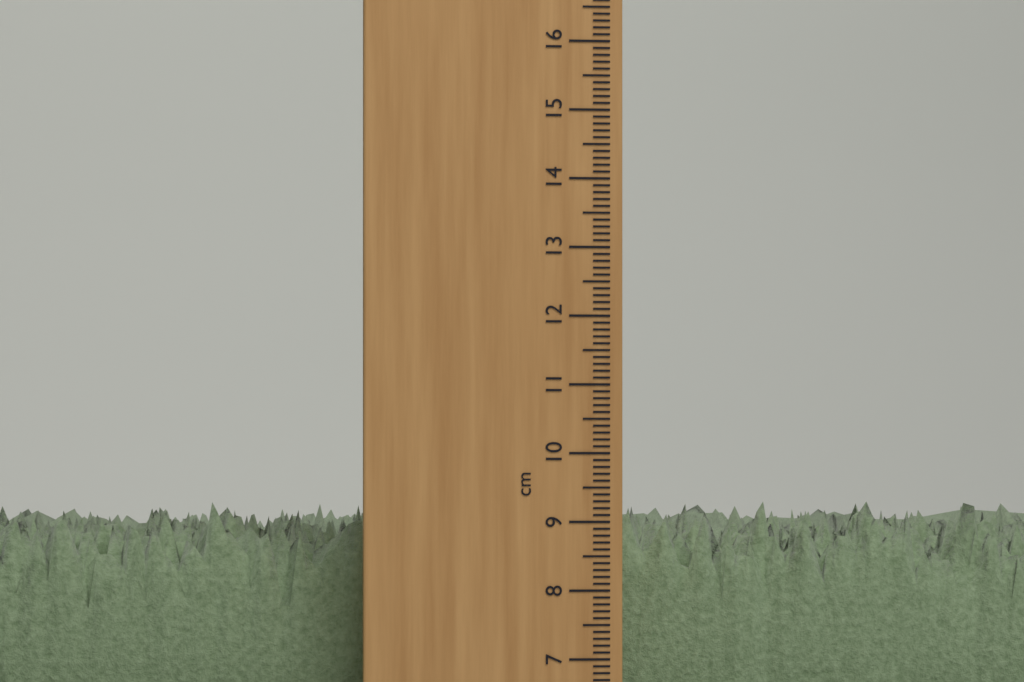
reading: 9.3 cm
